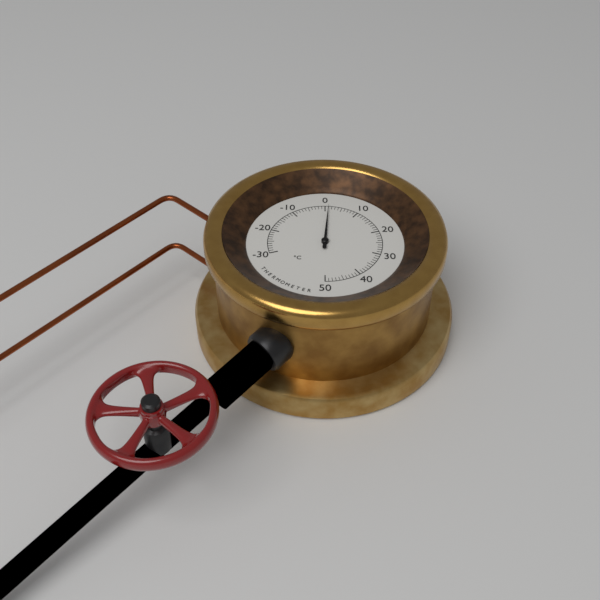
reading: 1 °C
